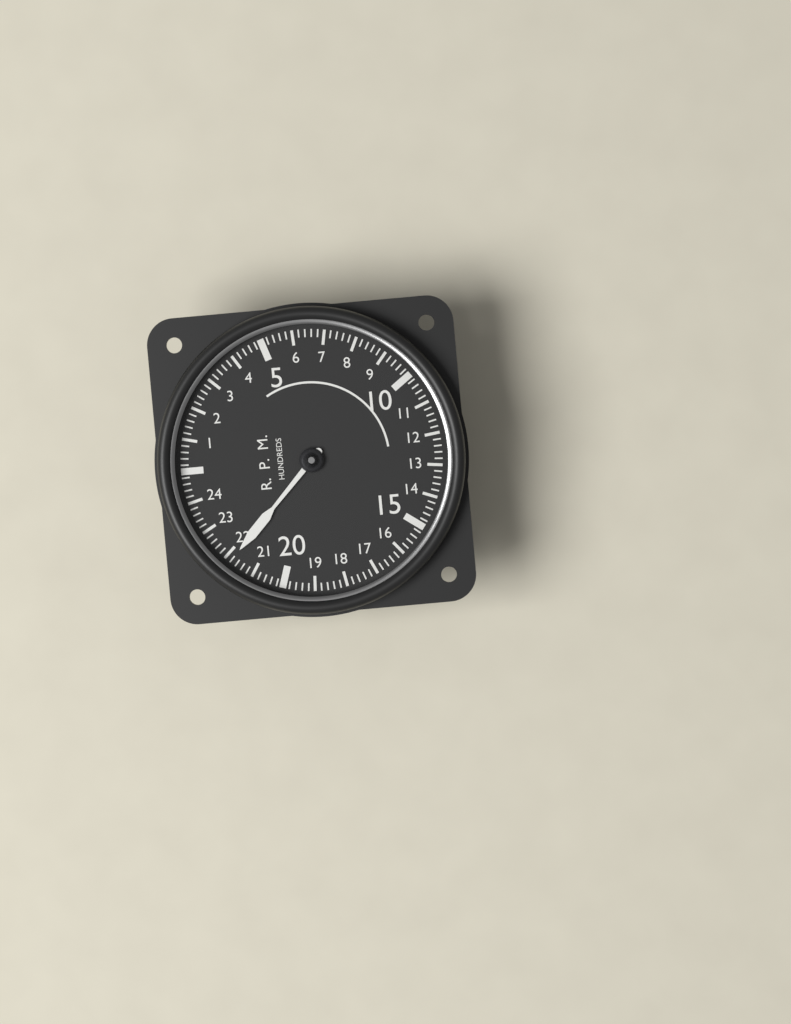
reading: 21.8 RPM x100
